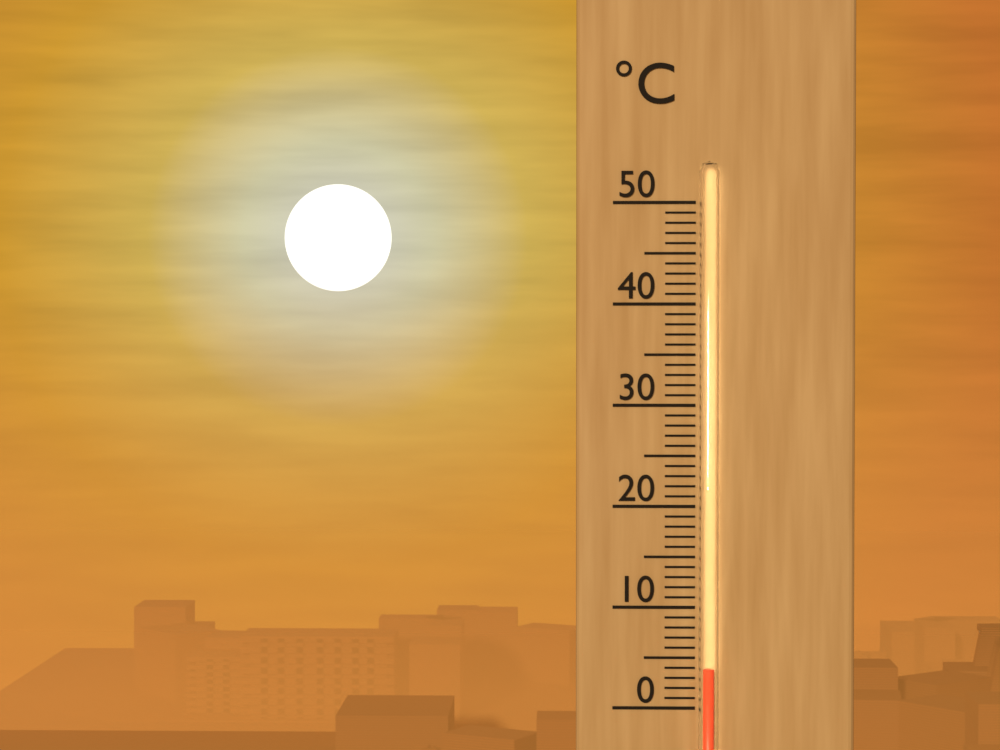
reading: 4 °C
